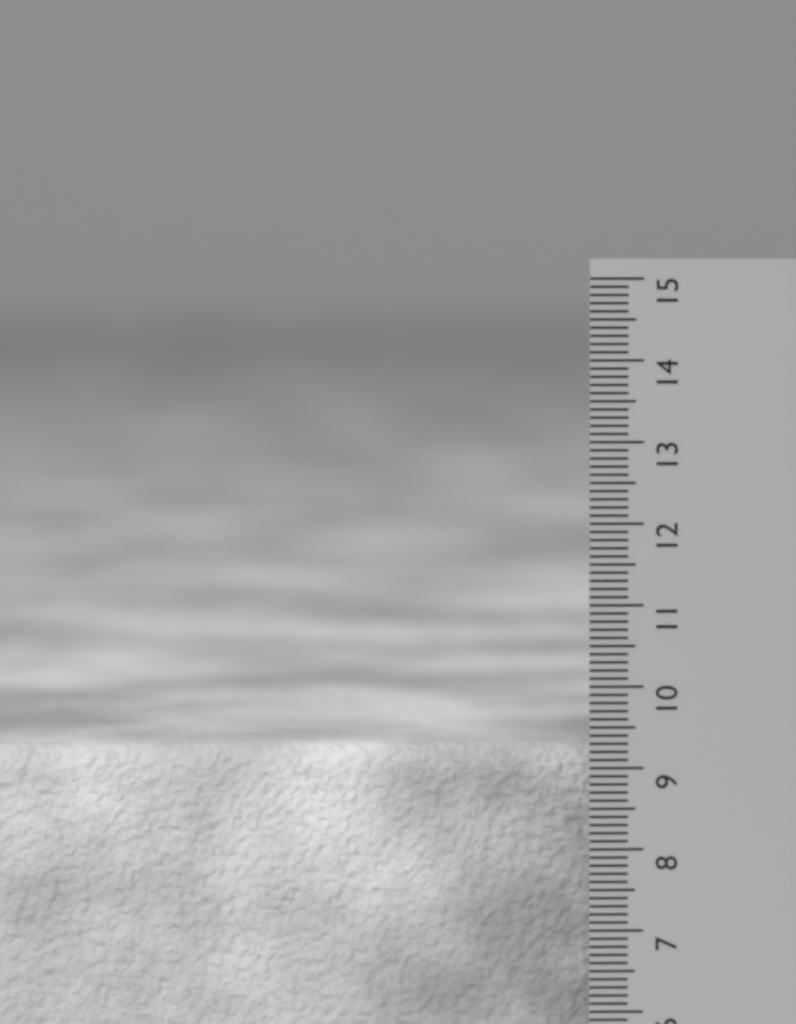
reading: 9.2 cm
